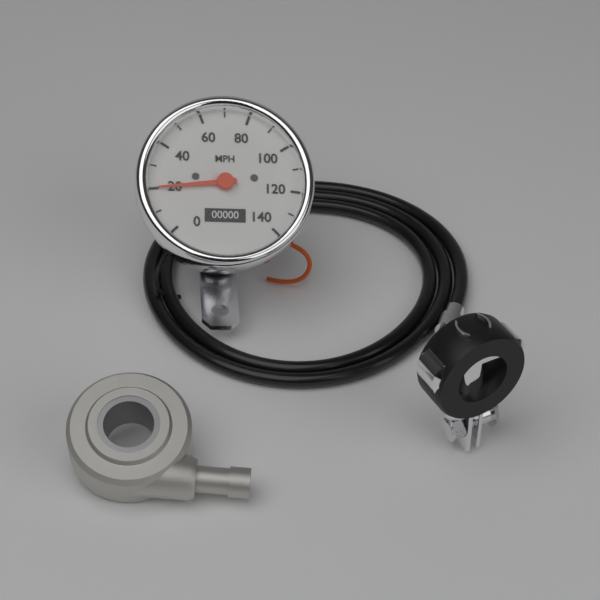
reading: 20 MPH
